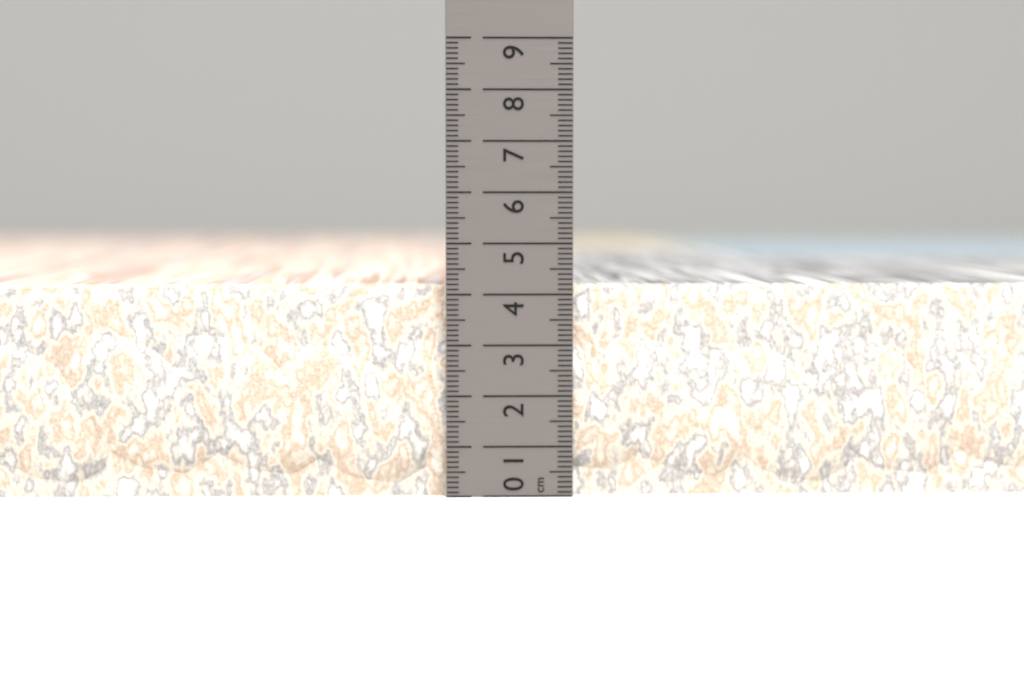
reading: 4.2 cm
